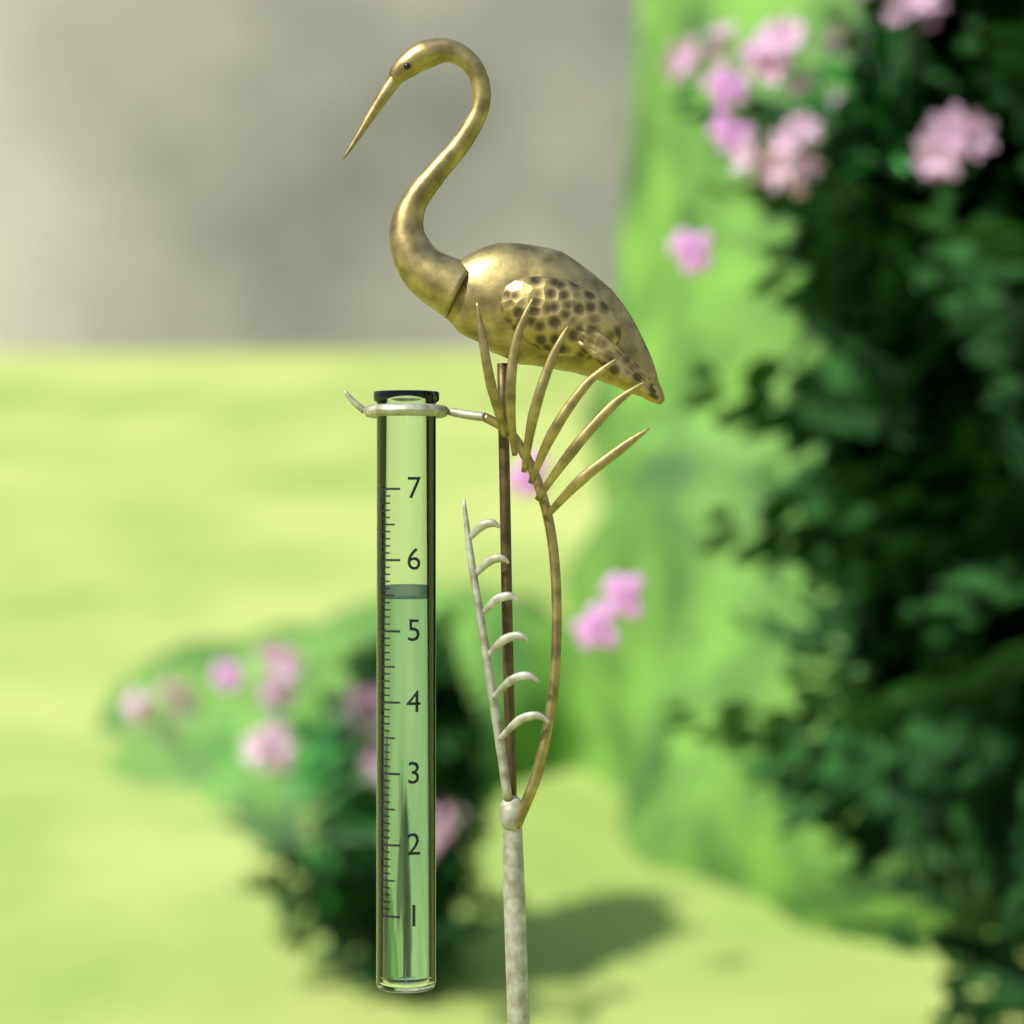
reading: 5.5 (no unit)
